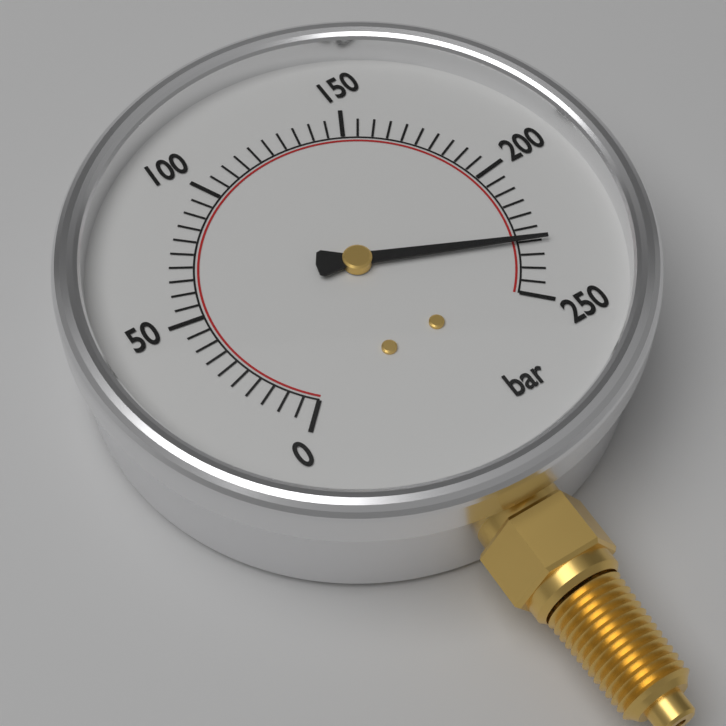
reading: 230 bar
